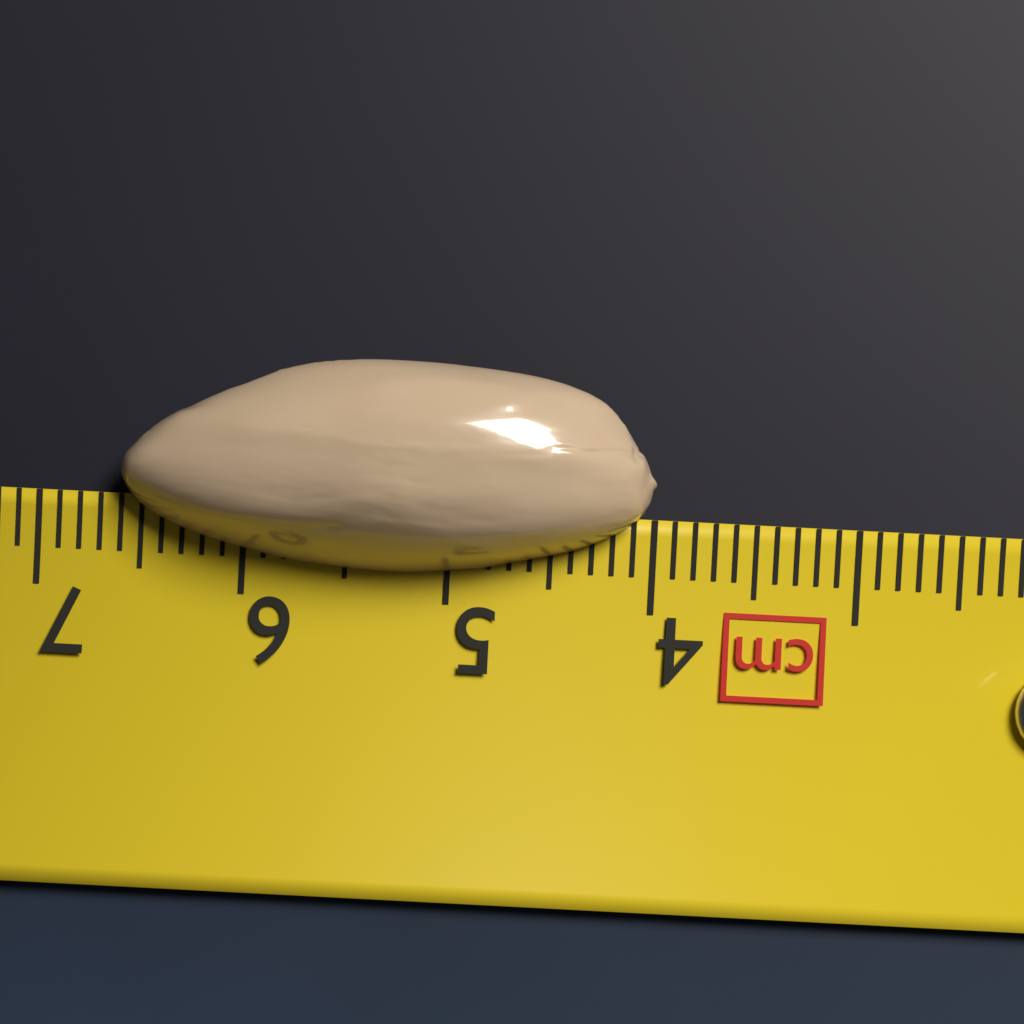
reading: 6.6 cm
